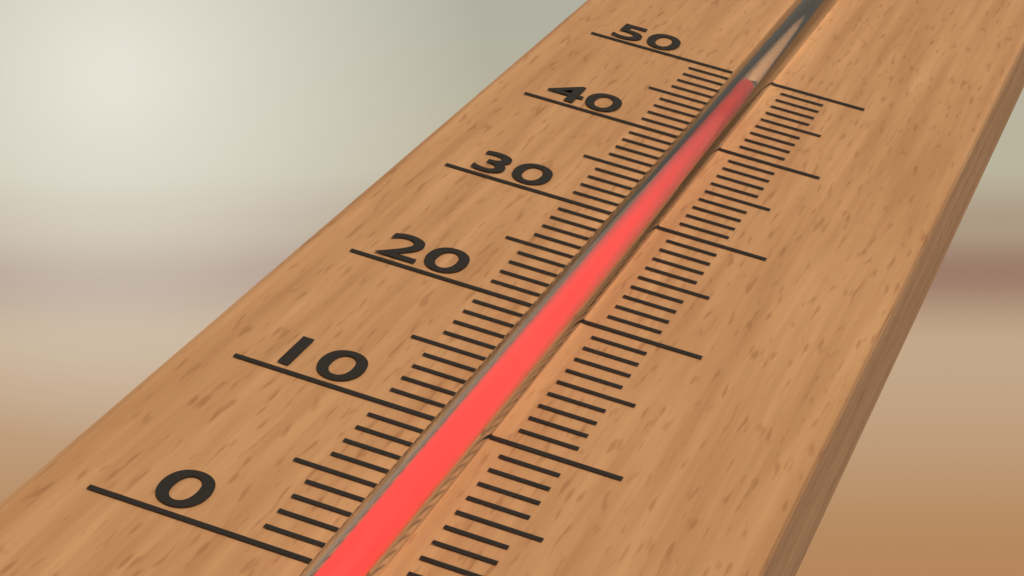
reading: 45 (no unit)
